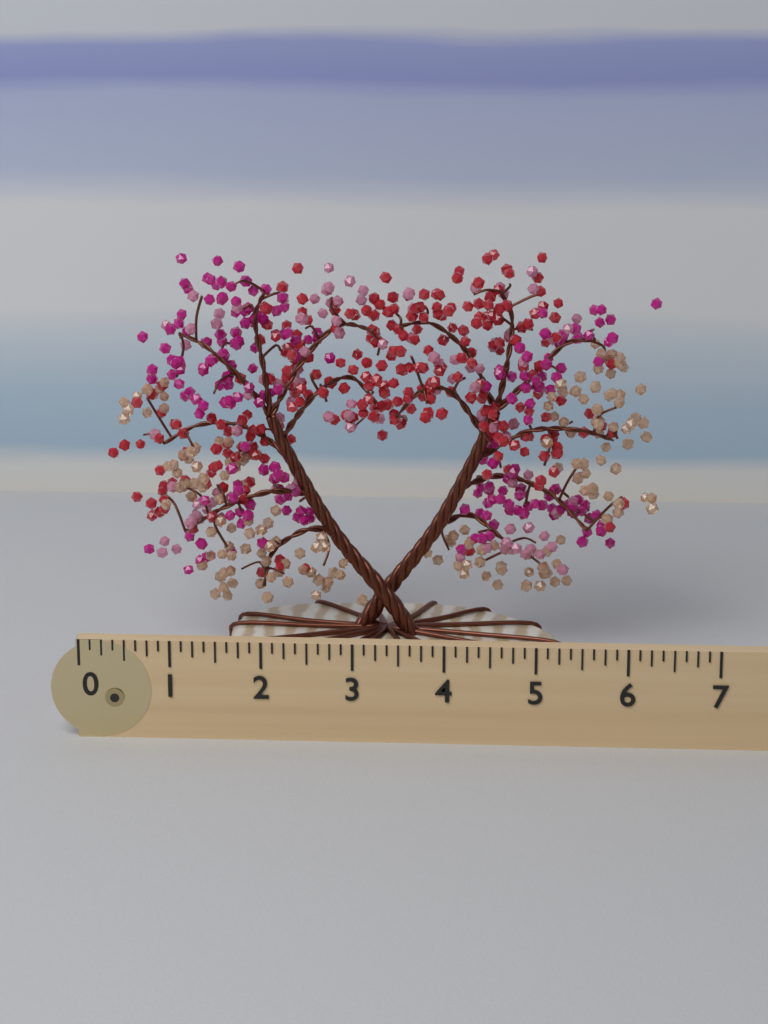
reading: 6.375 (no unit)
